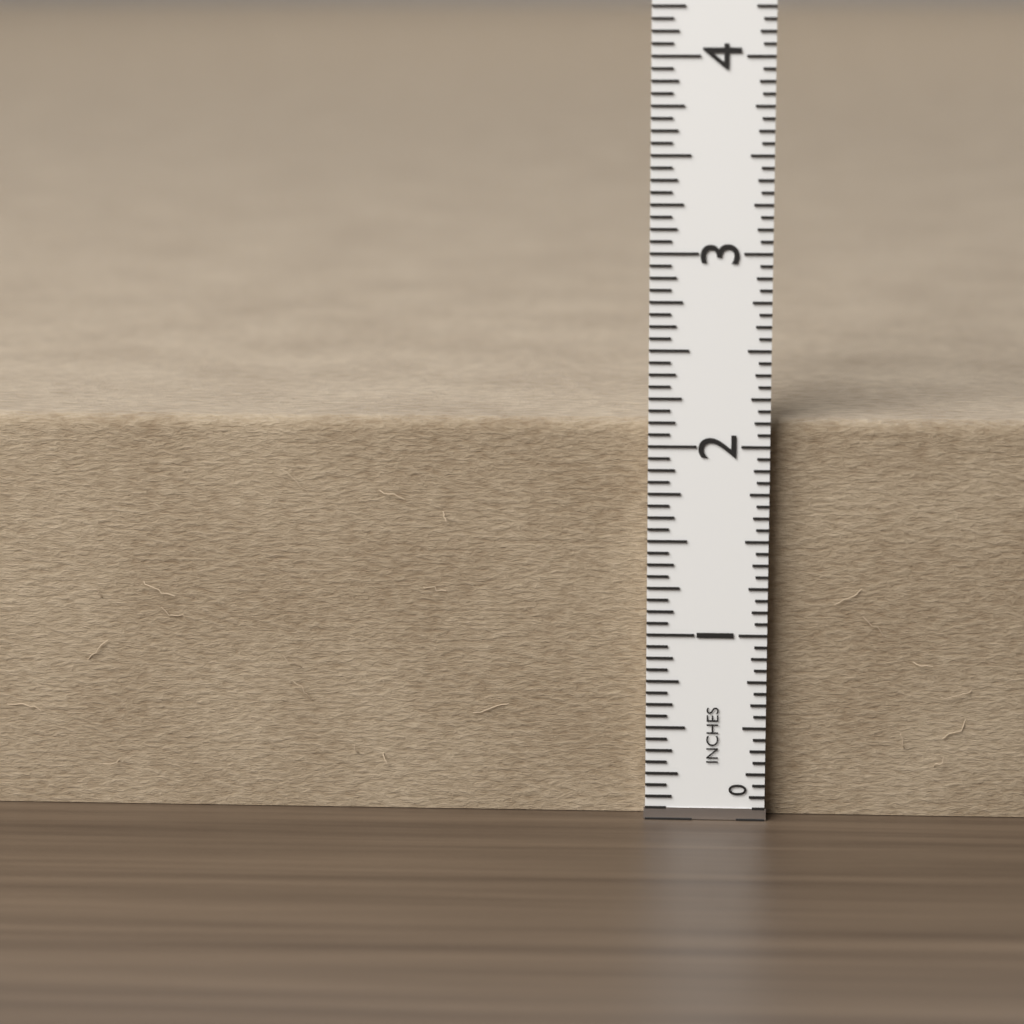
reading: 2.1250 in
